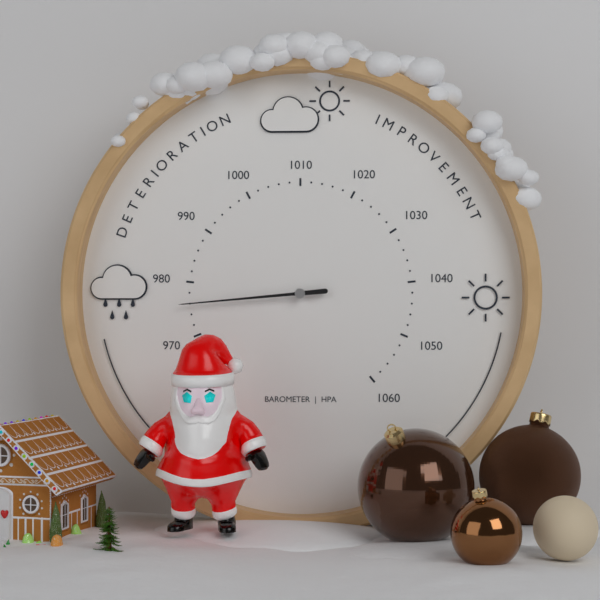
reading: 976 hPa
